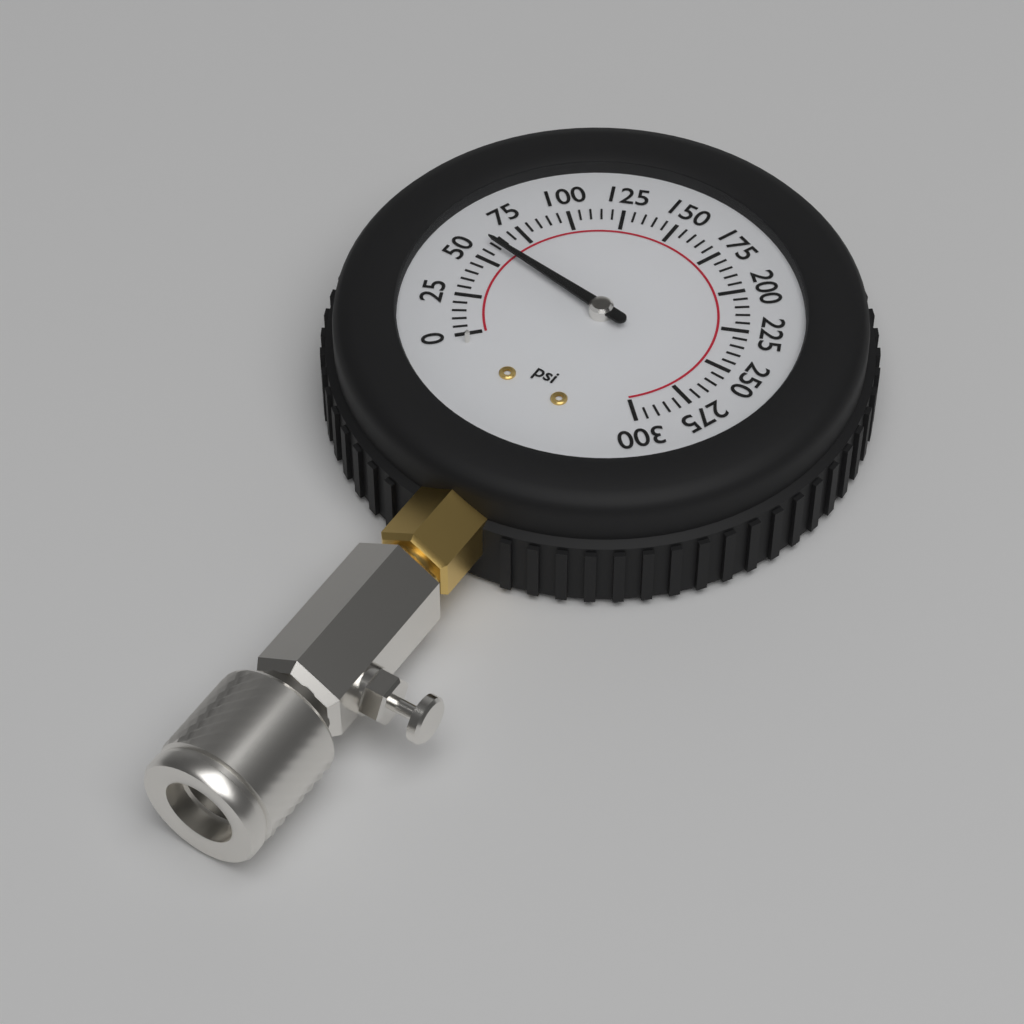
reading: 60 psi
